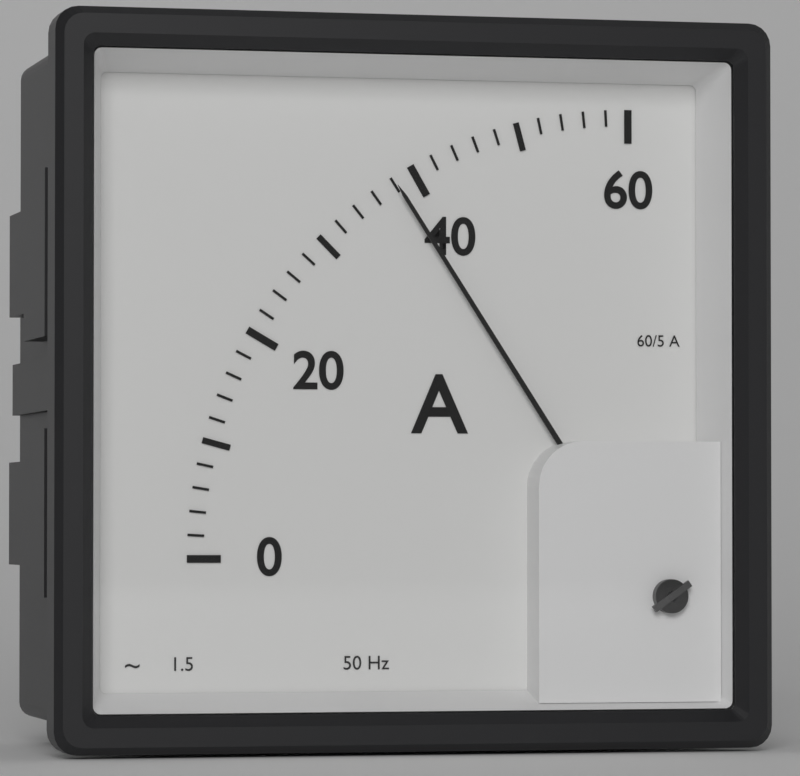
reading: 38 A
